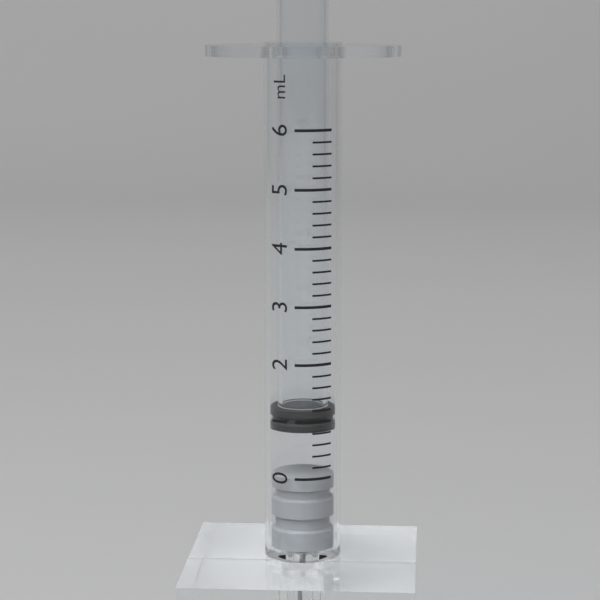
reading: 0.8 mL
